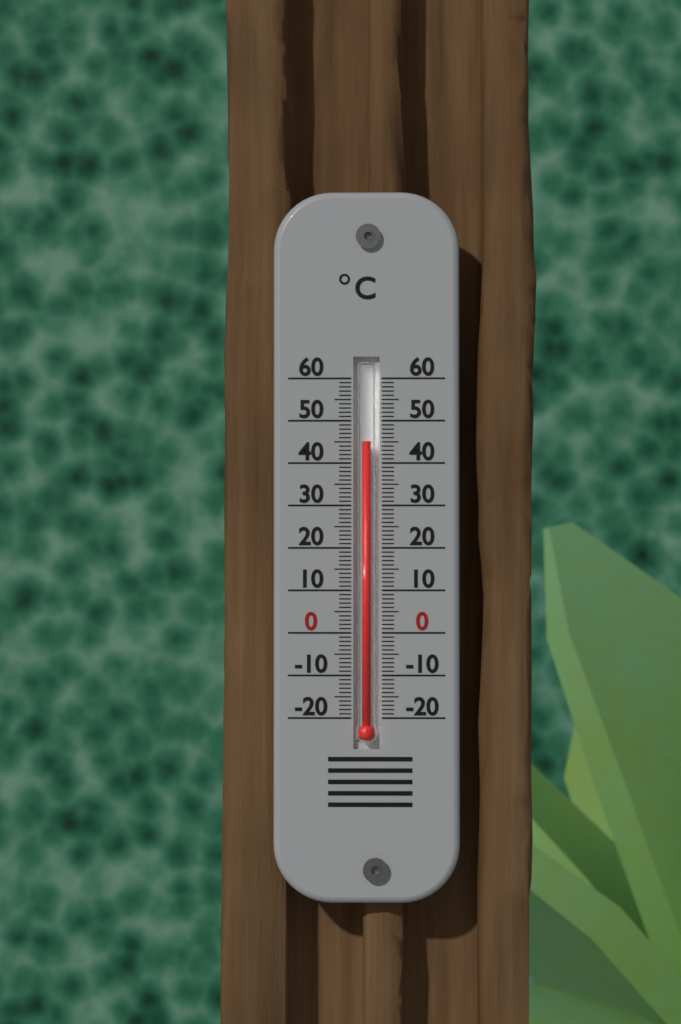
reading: 45 °C
